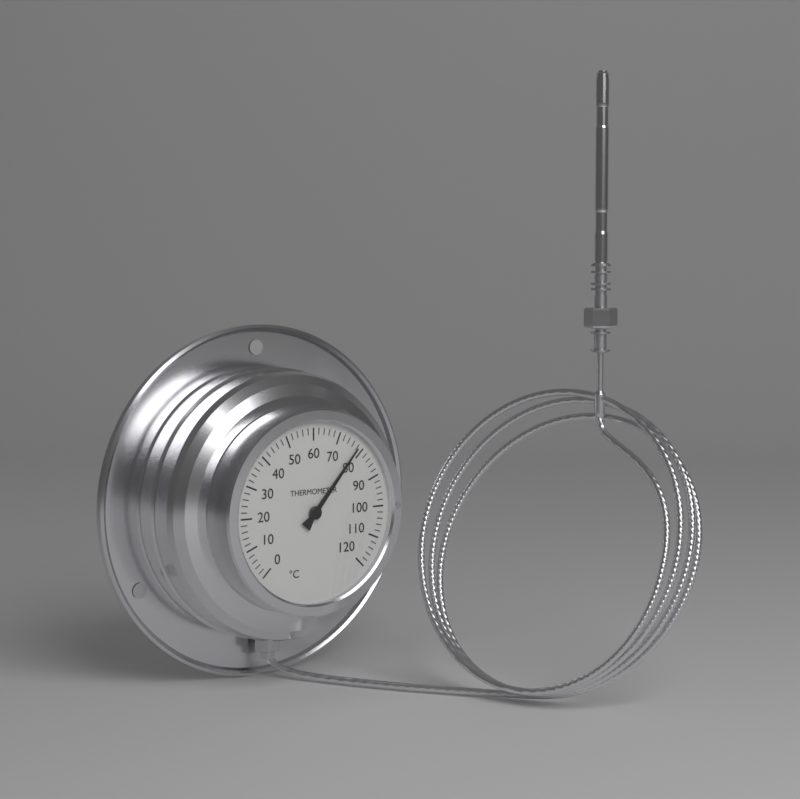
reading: 78 °C
